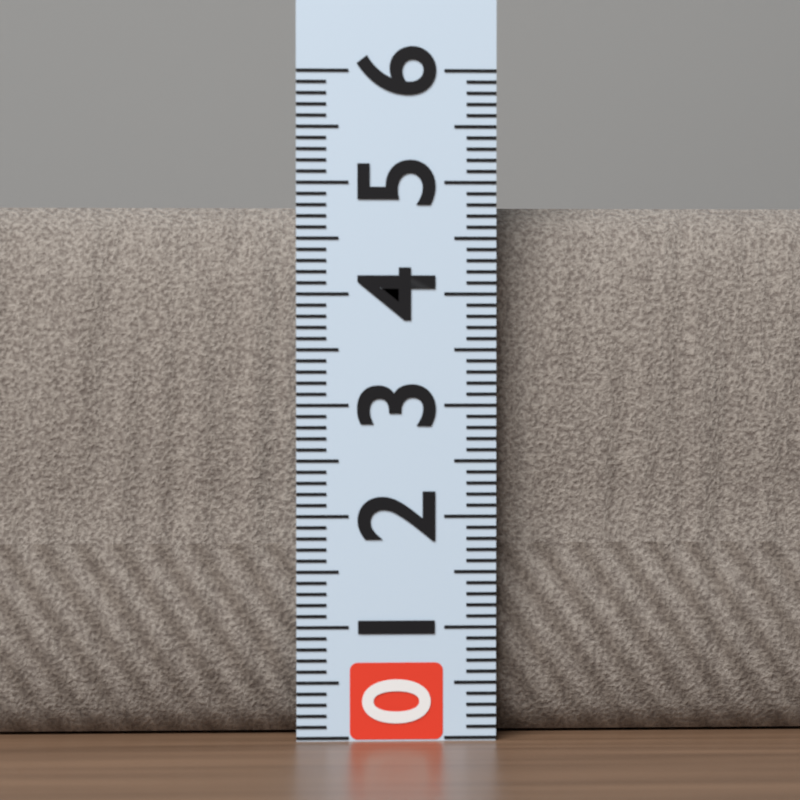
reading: 4.8 (no unit)
